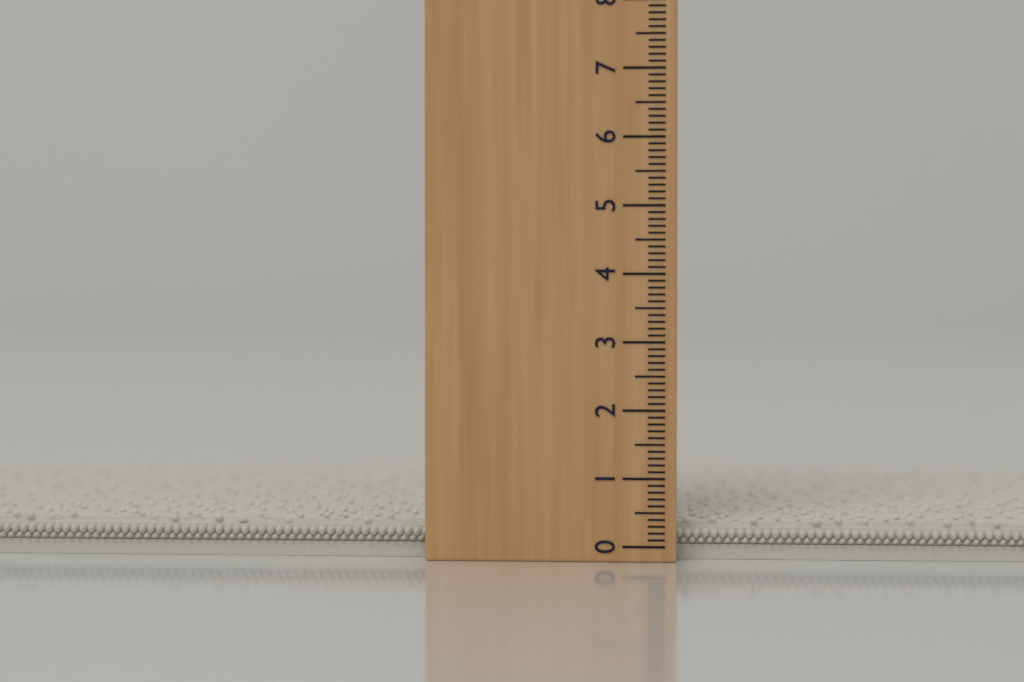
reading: 0.4 (no unit)
